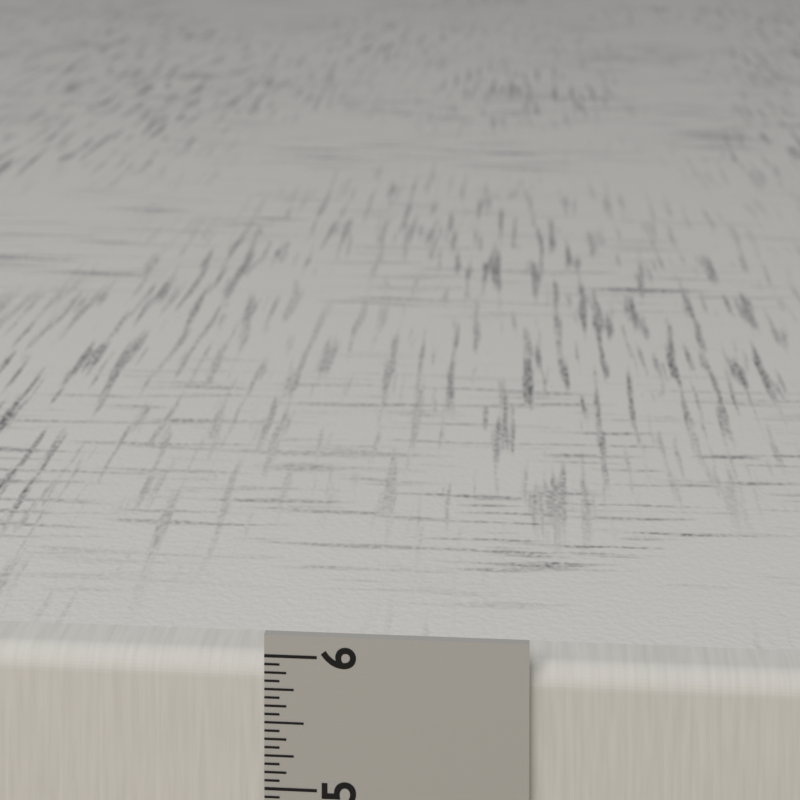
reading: 5.9375 in
